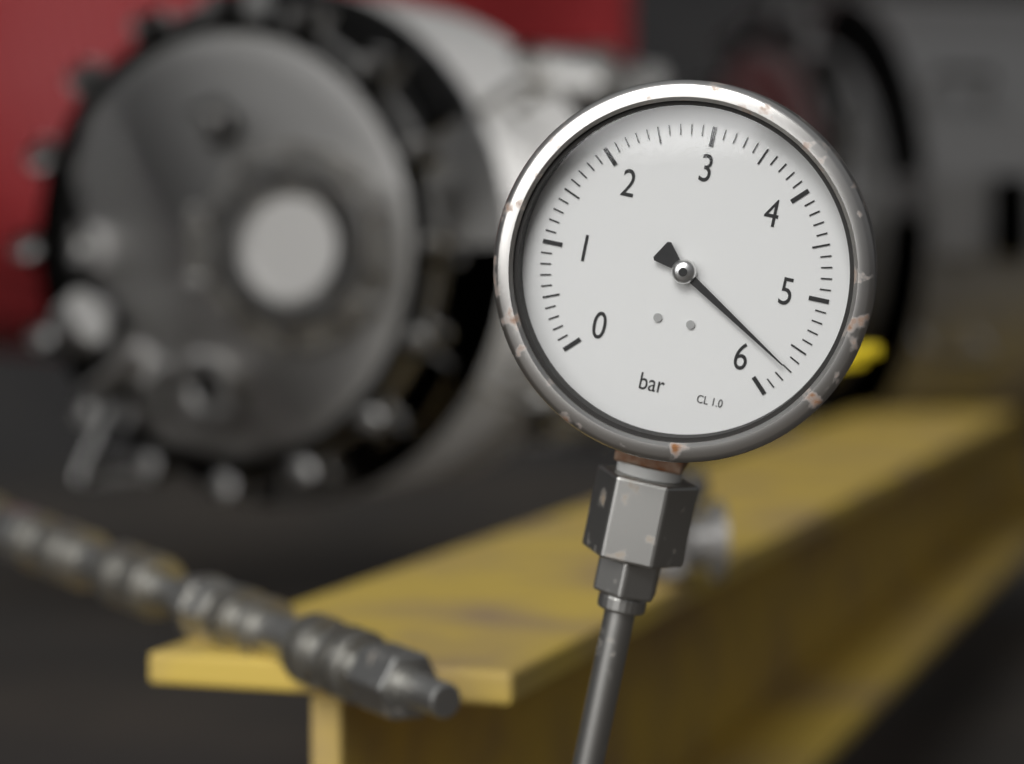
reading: 5.7 bar
